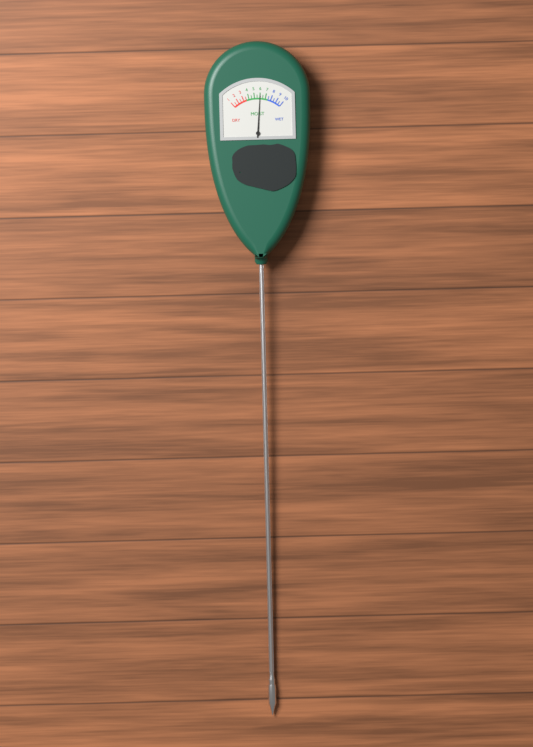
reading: 6.0 (no unit)
